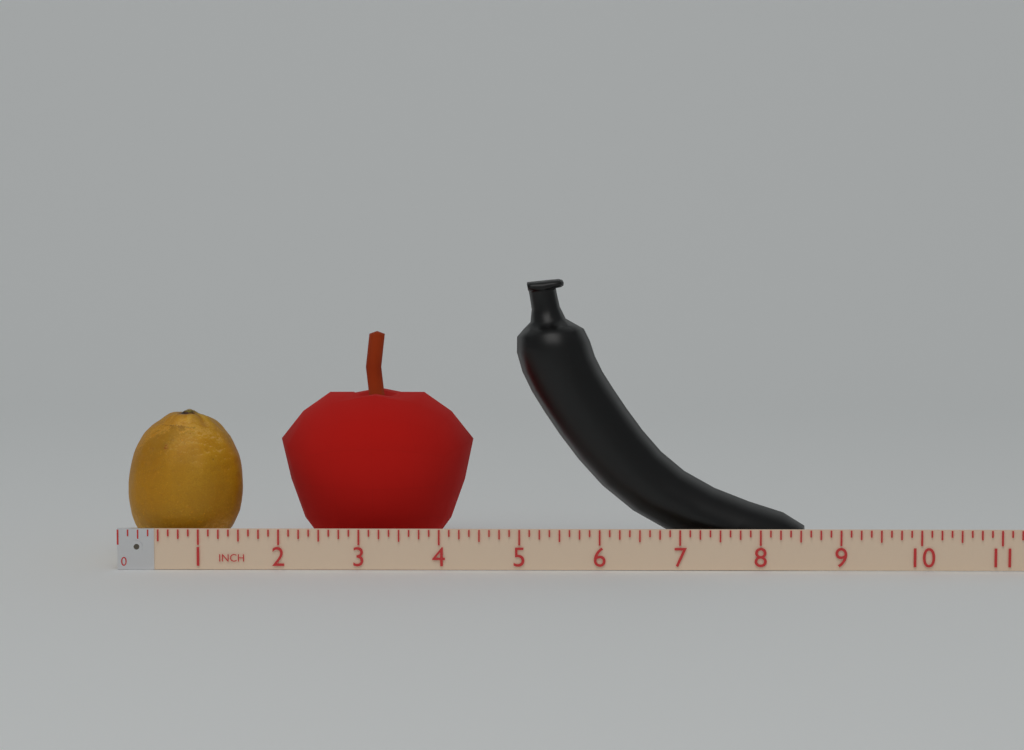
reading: 8.625 in
